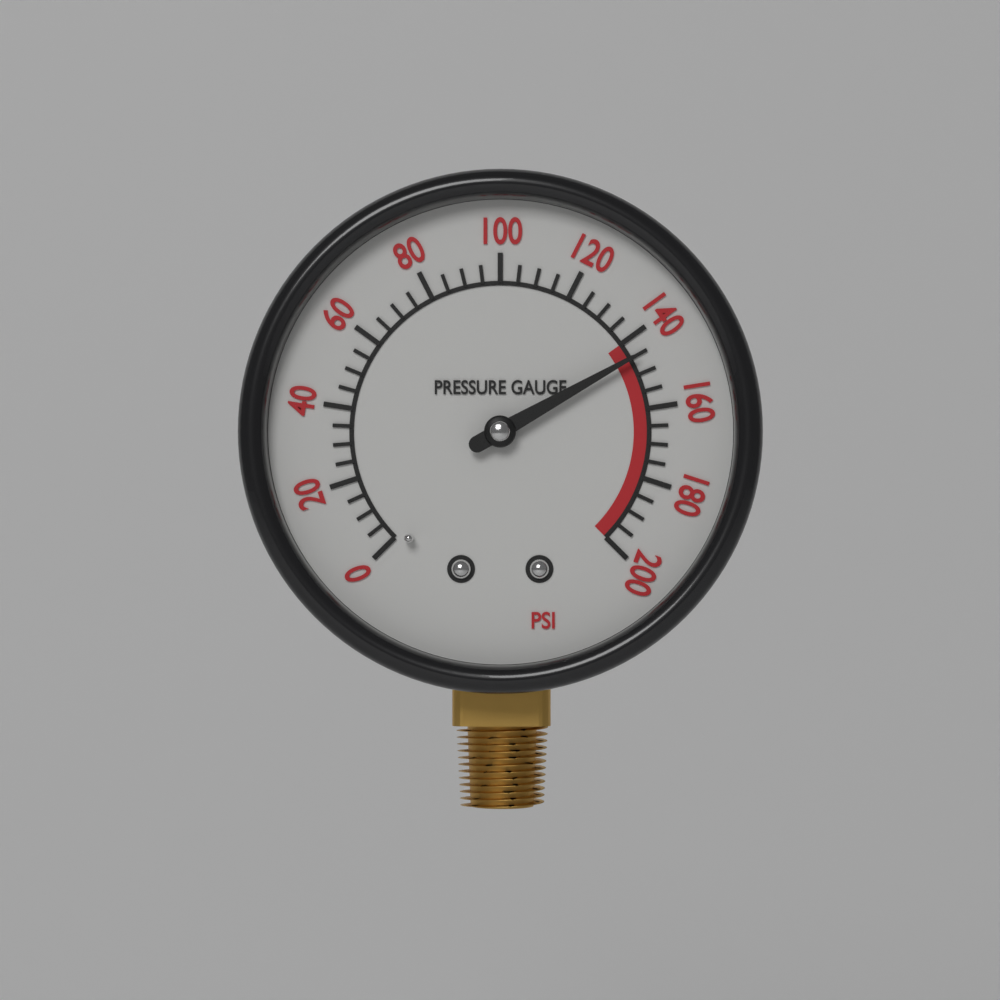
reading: 145 psi
